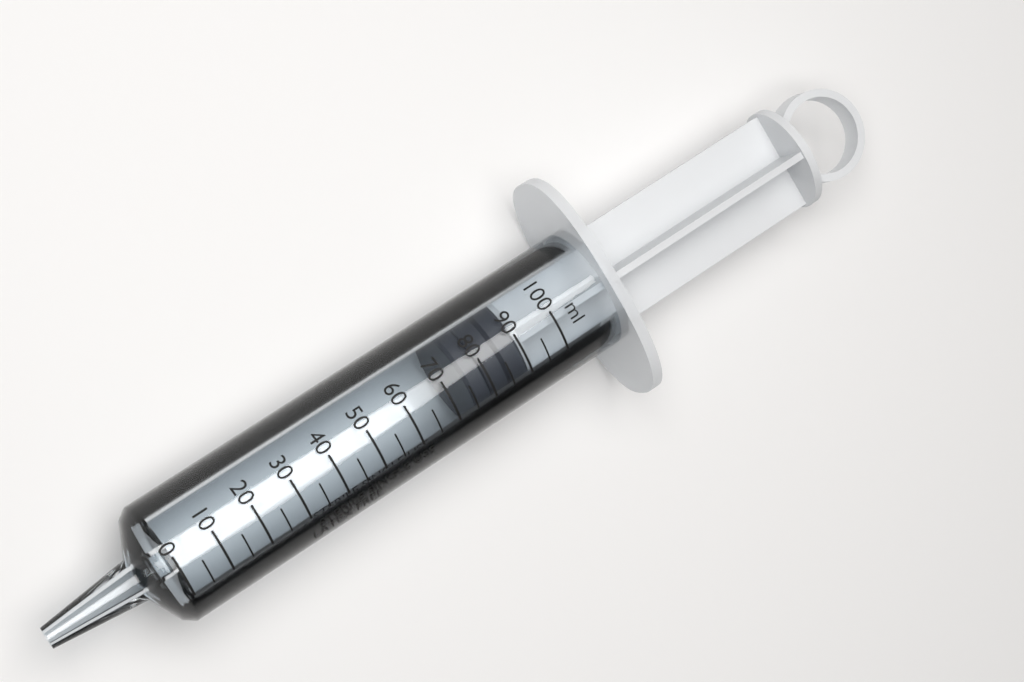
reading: 75 ml
